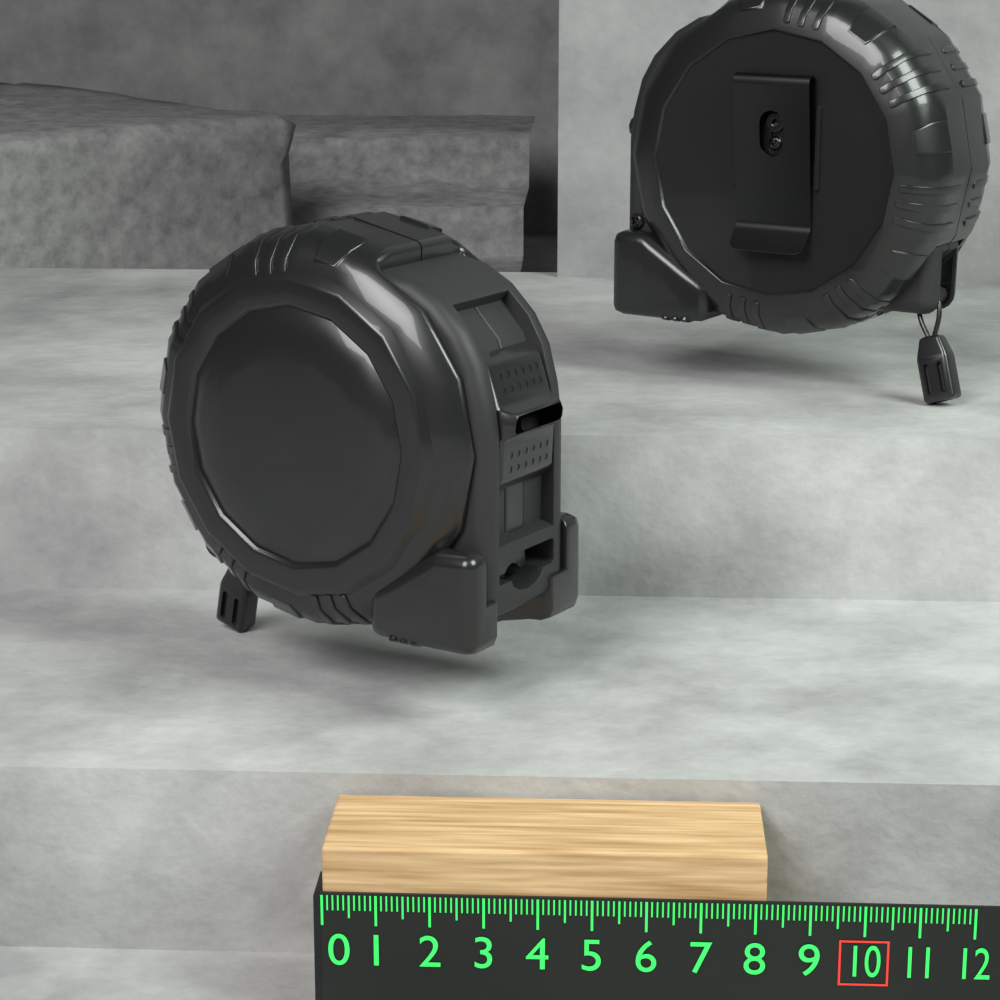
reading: 8.2 (no unit)
